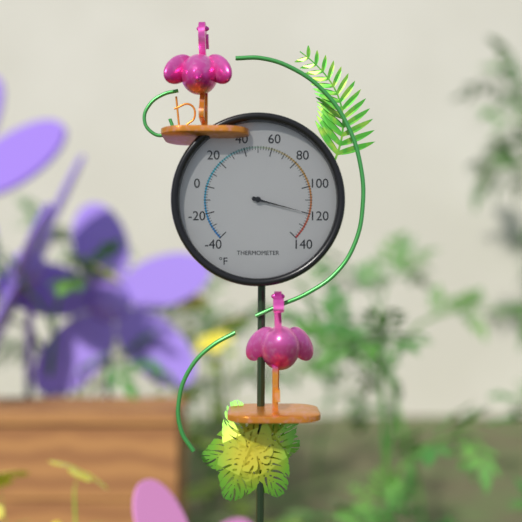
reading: 120 °F
